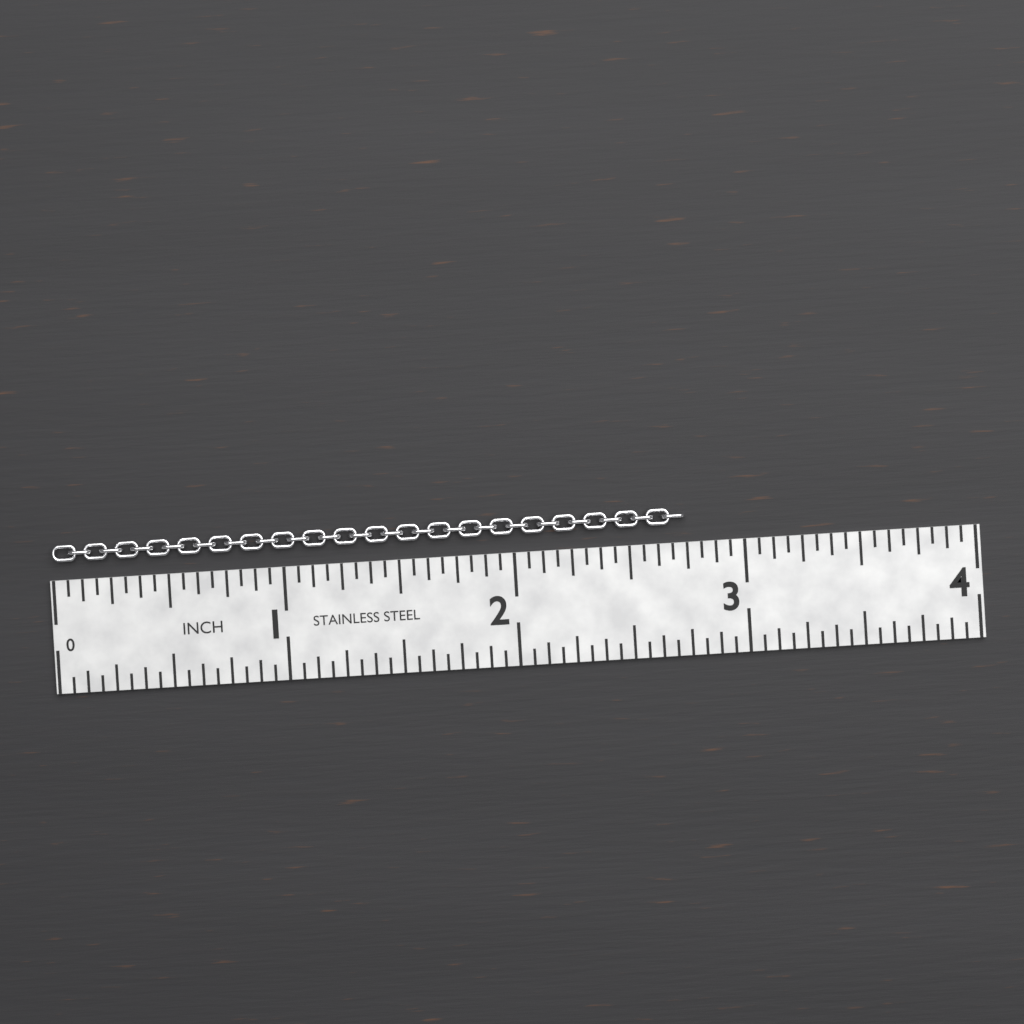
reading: 2.7500 in
